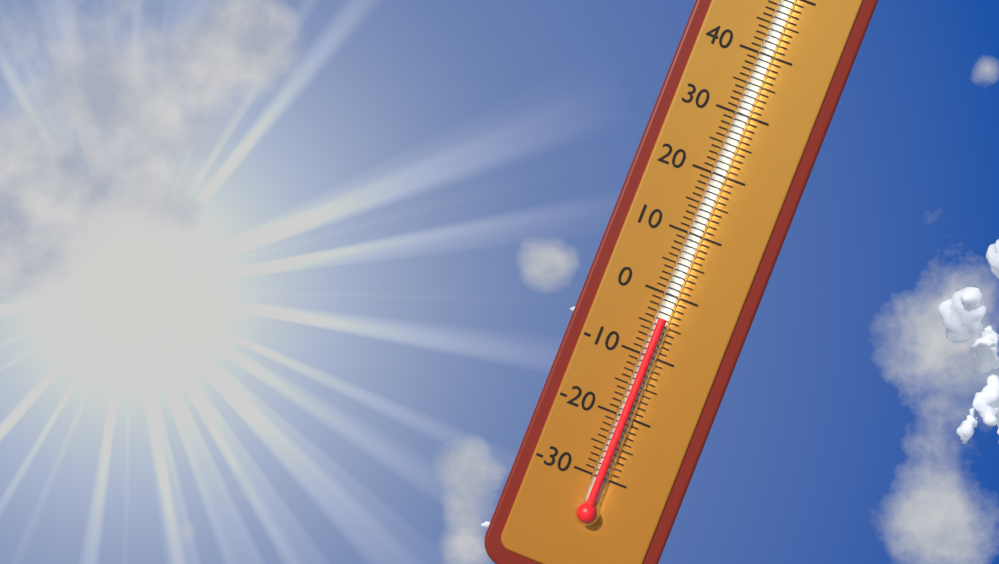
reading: -4 °C
